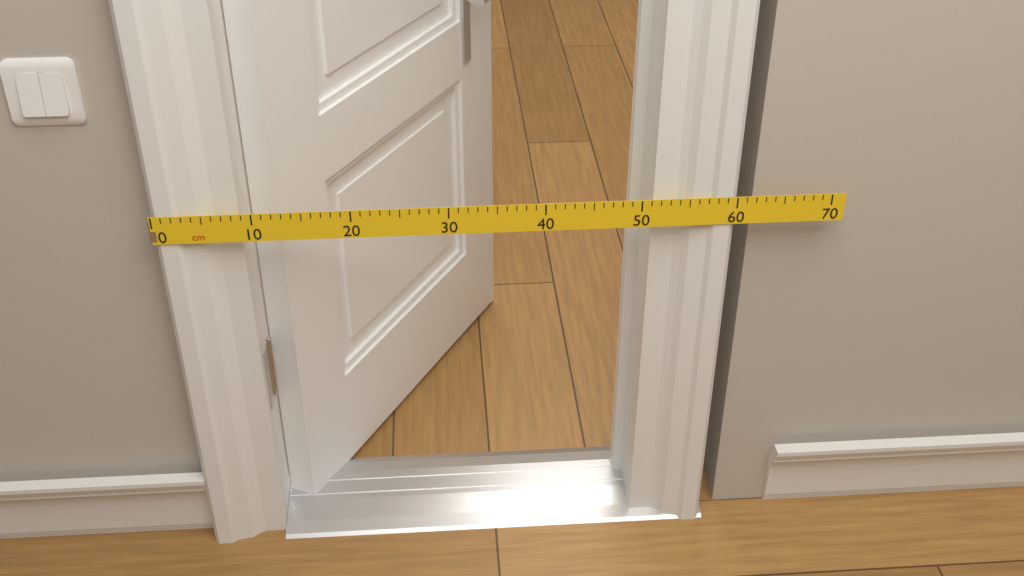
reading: 60 cm
